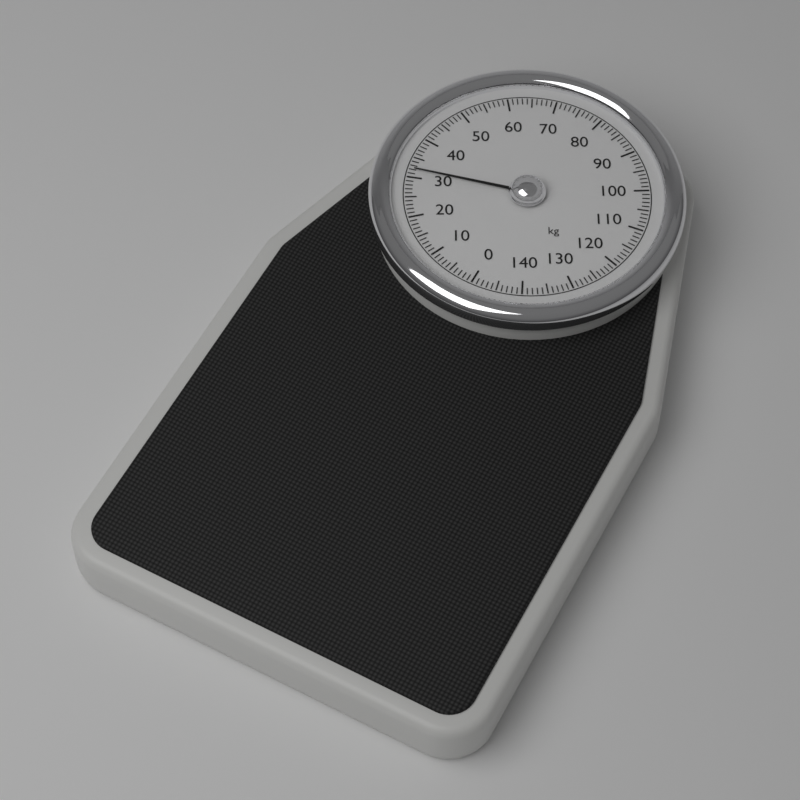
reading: 32 kg
